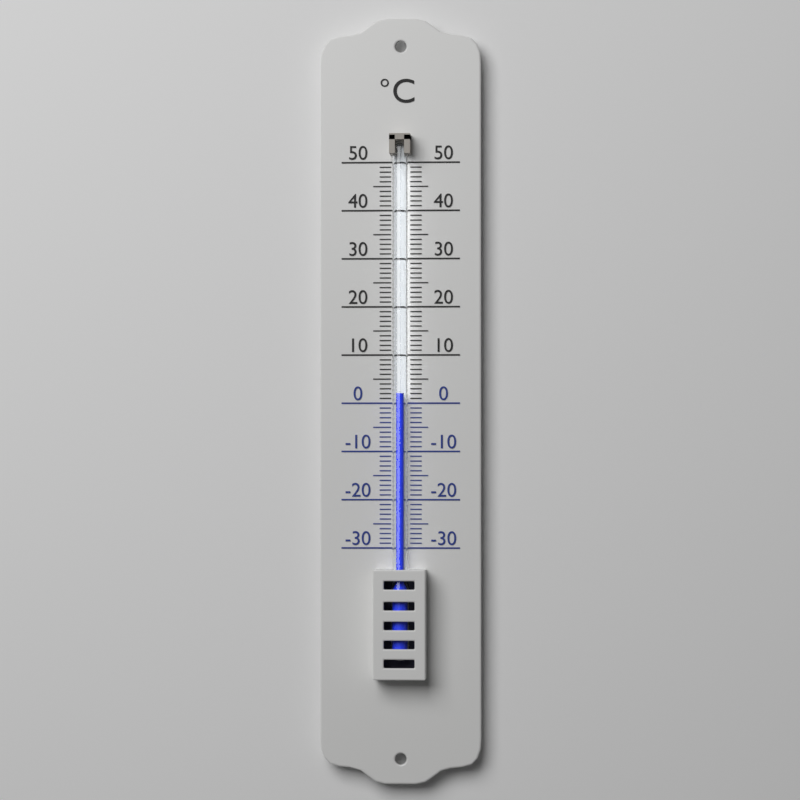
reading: 2 °C
